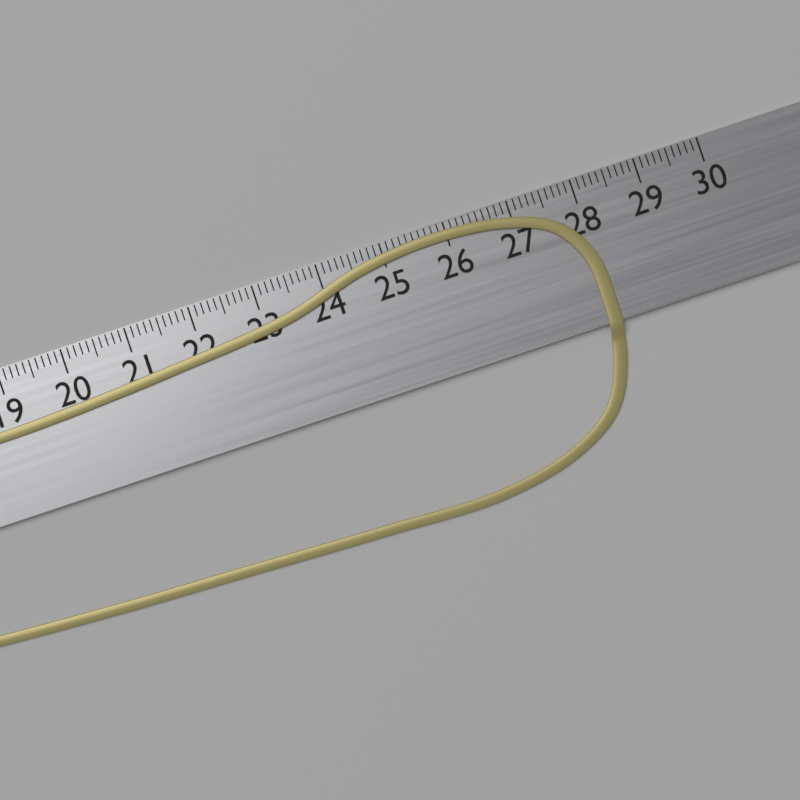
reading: 28.1 cm
